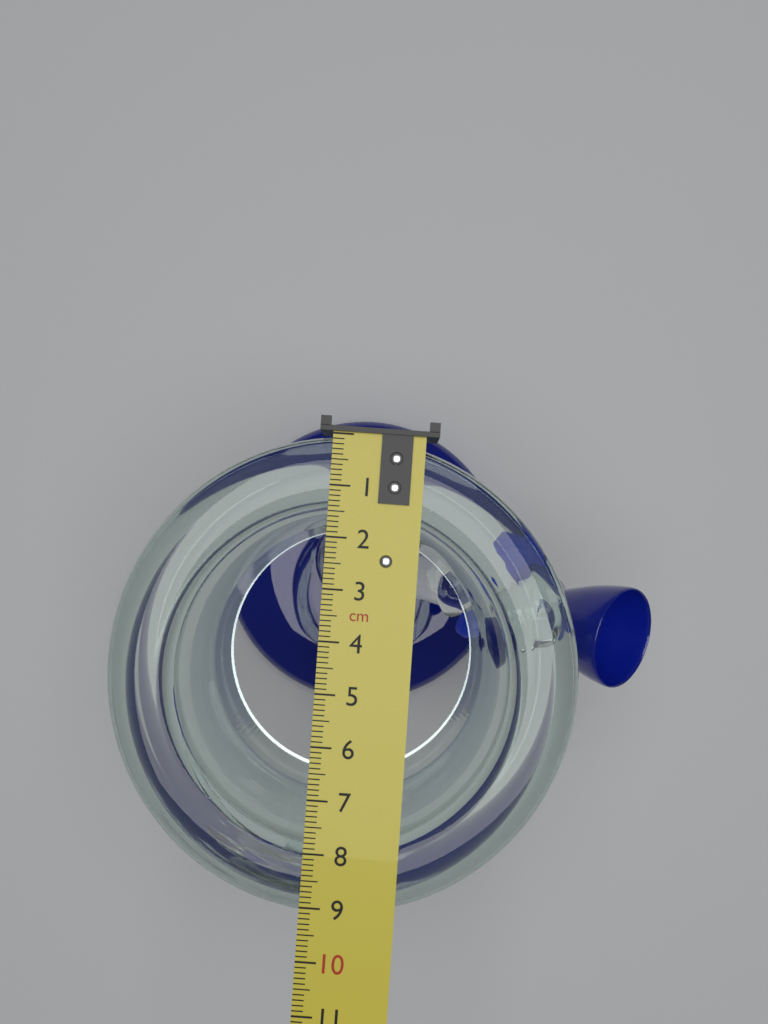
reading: 9.2 cm
